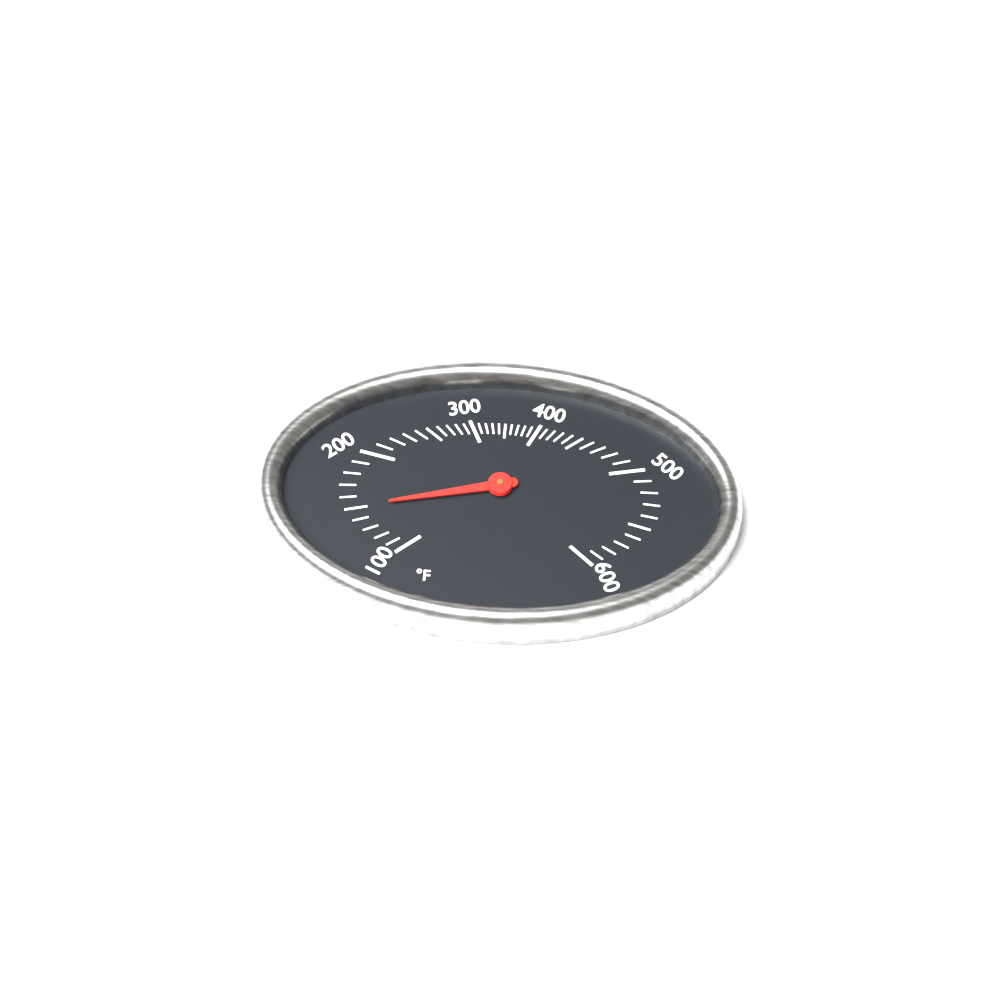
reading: 150 °F
